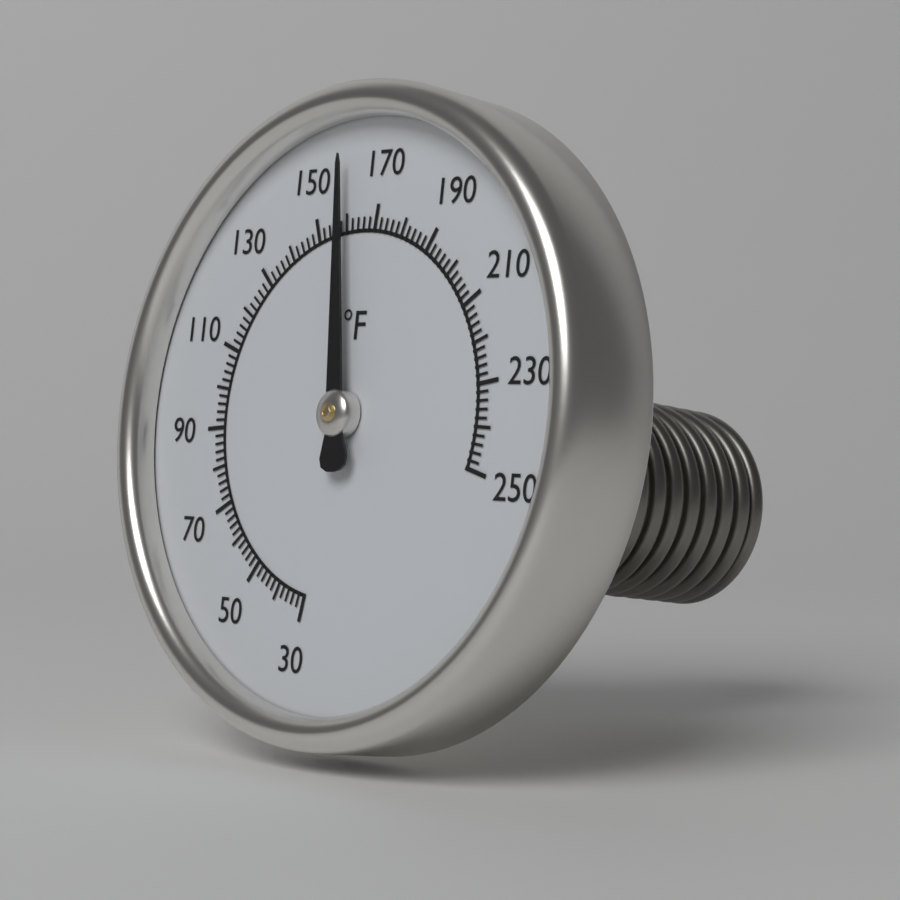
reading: 160 °F
